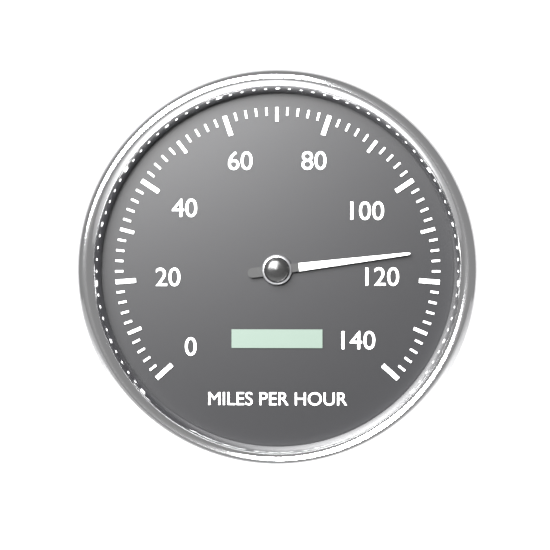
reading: 114 mph
